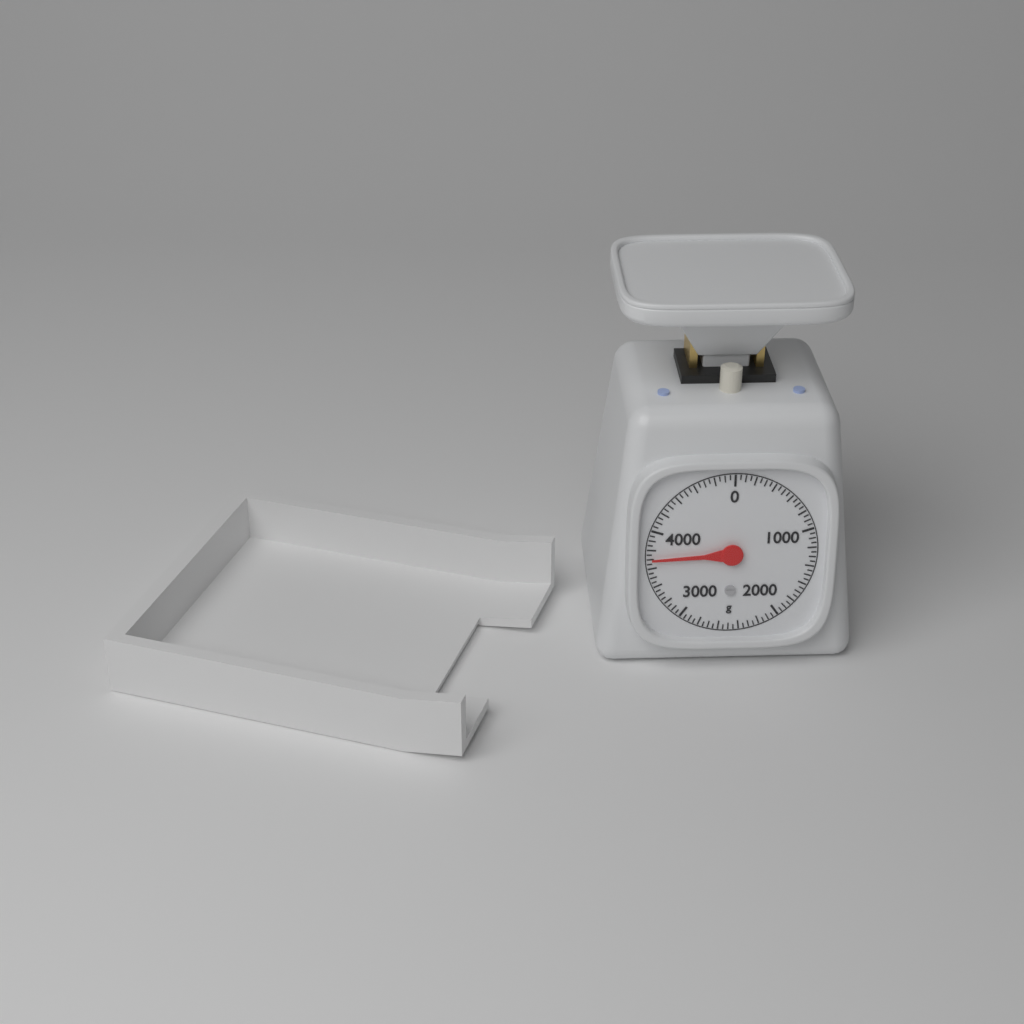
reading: 3700 g
